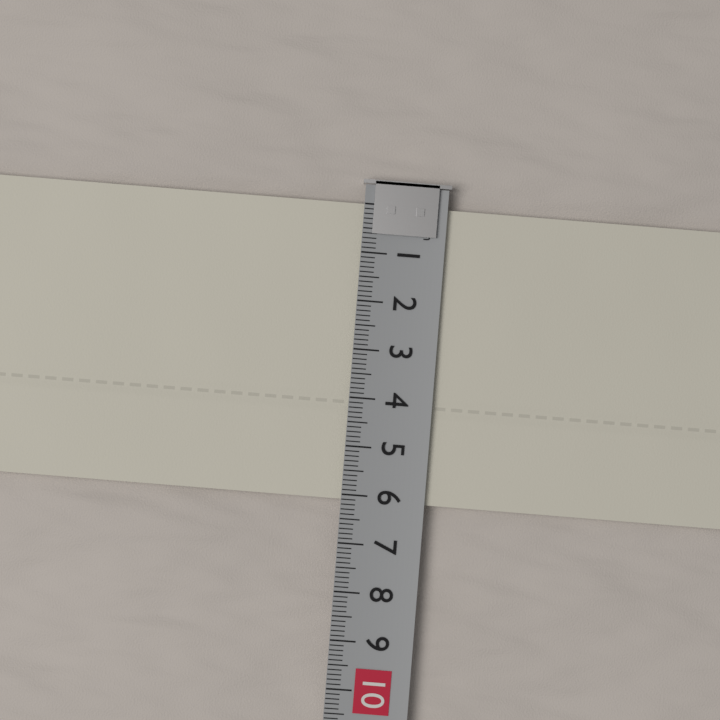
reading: 6.1 cm
